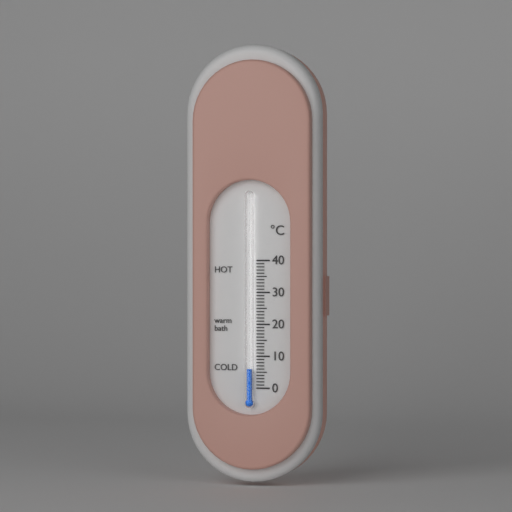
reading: 6 °C
